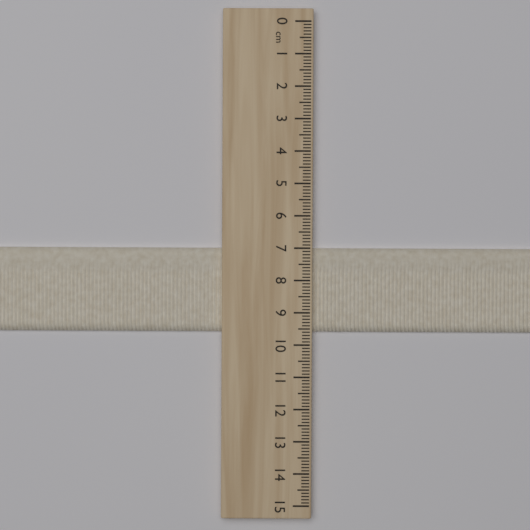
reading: 9.6 cm
